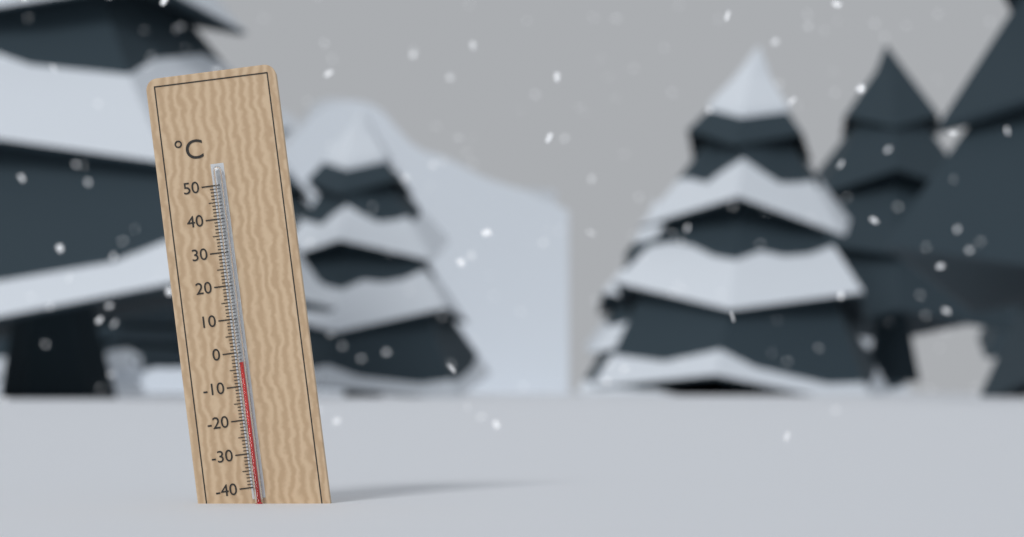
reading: -3 °C
